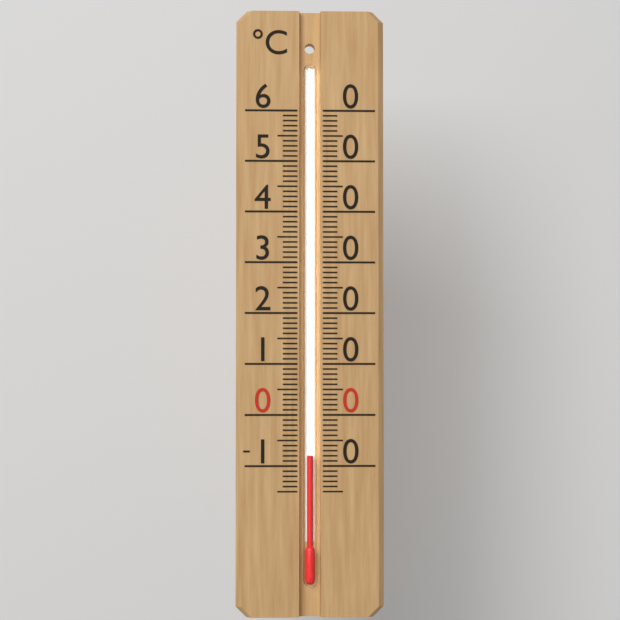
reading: -8 °C
